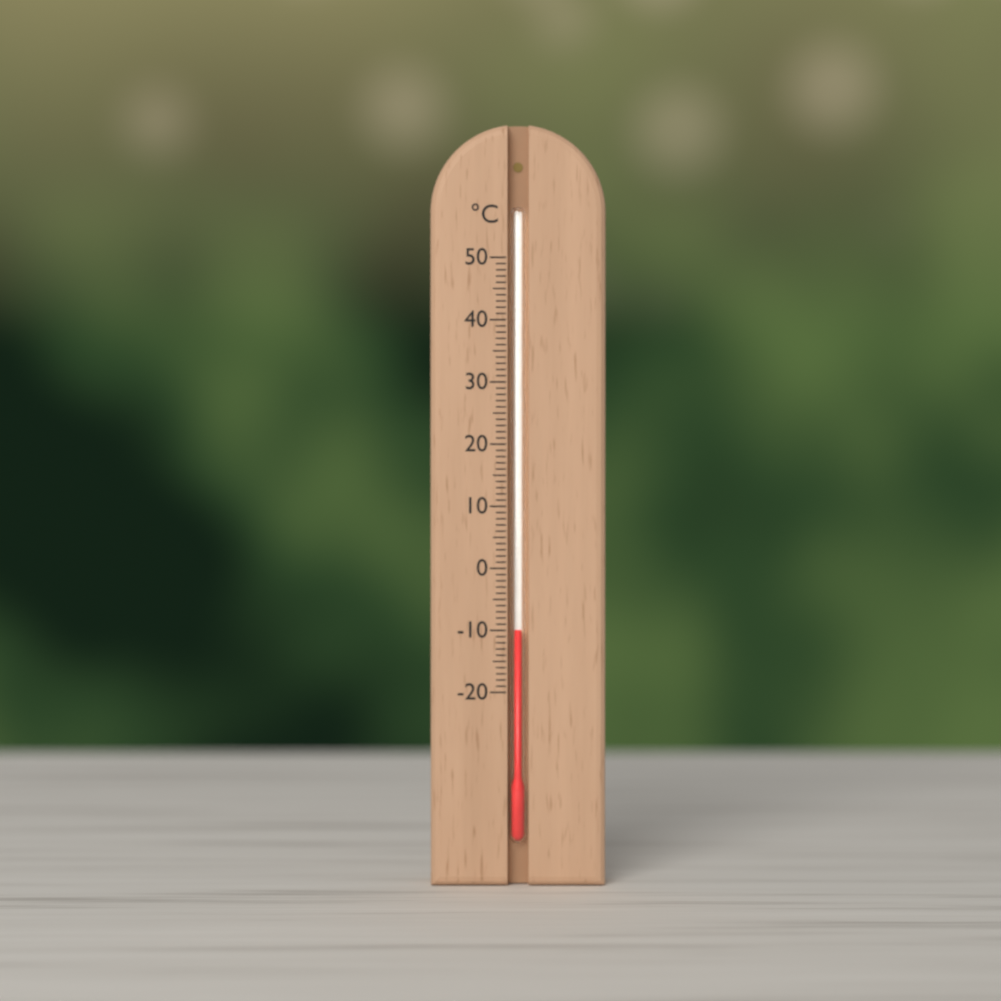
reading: -10 °C
